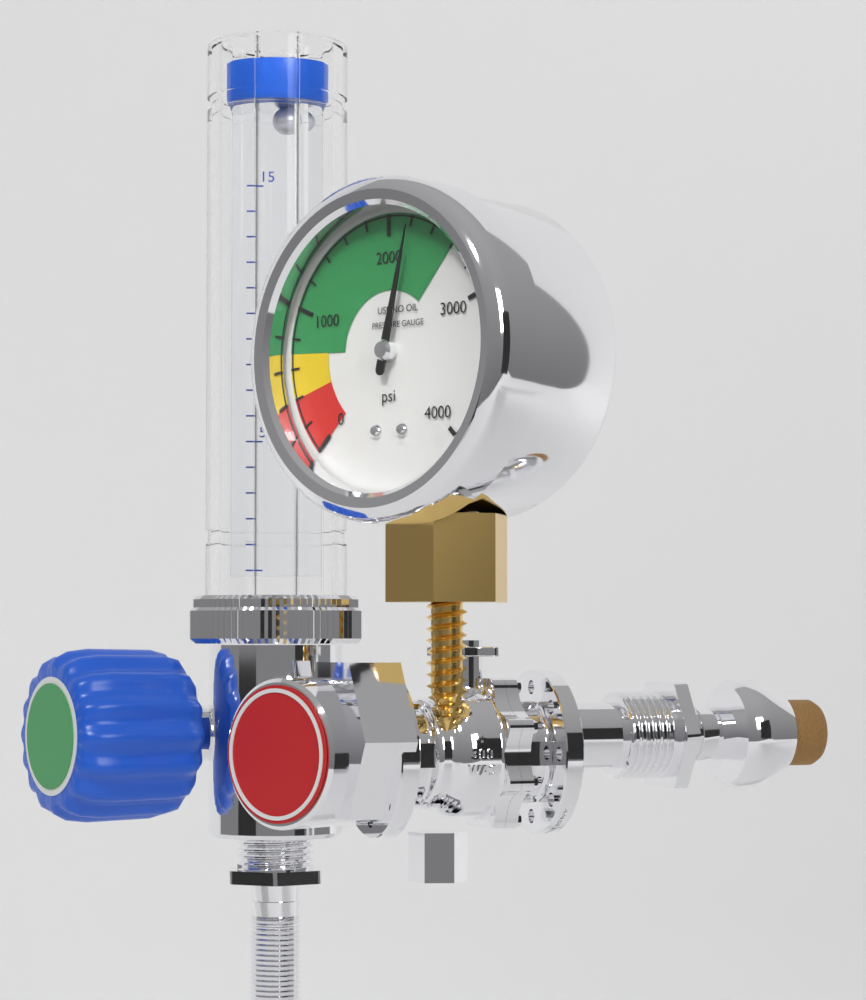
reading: 2200 psi
